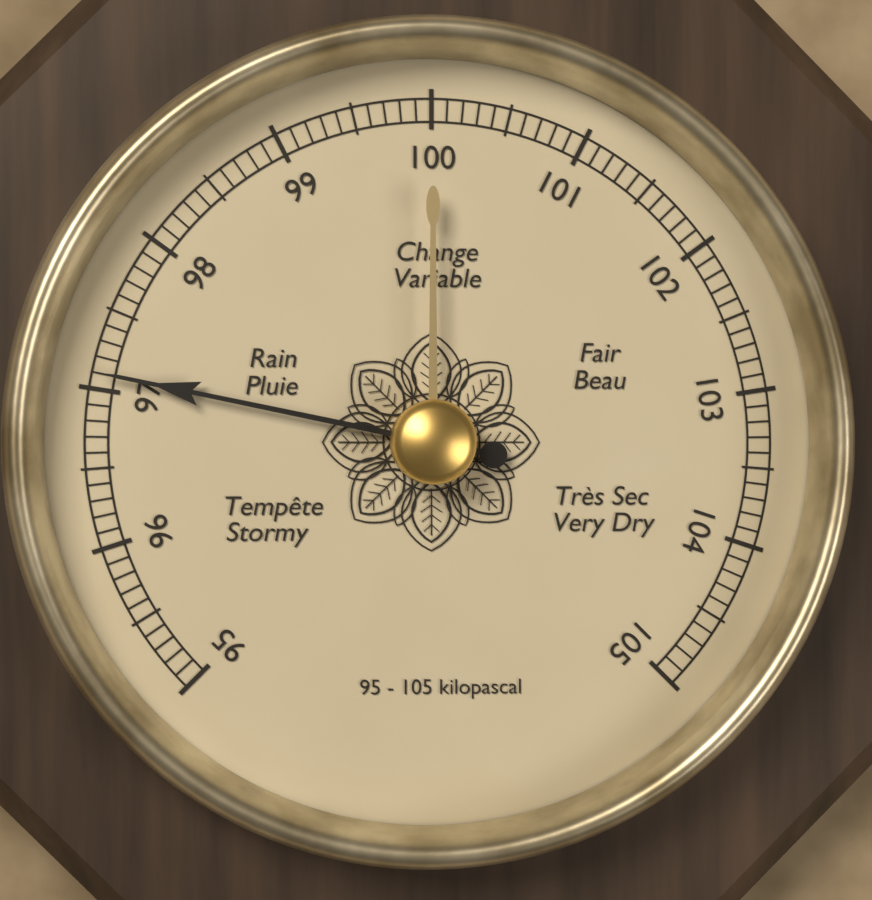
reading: 97.1 kPa
